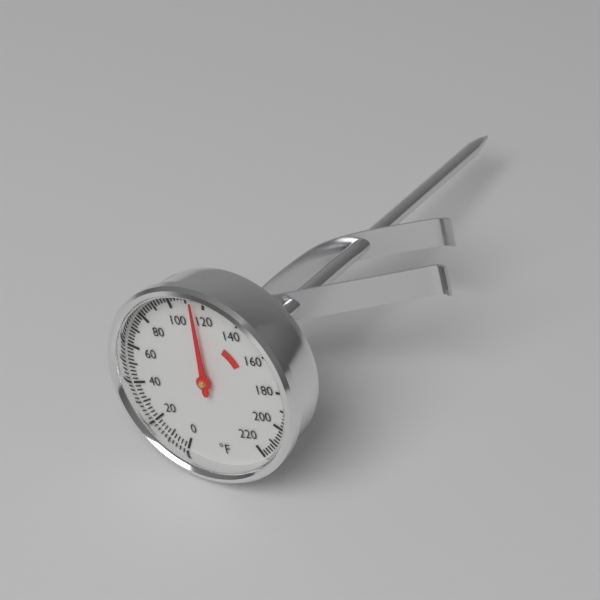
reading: 114 °F
